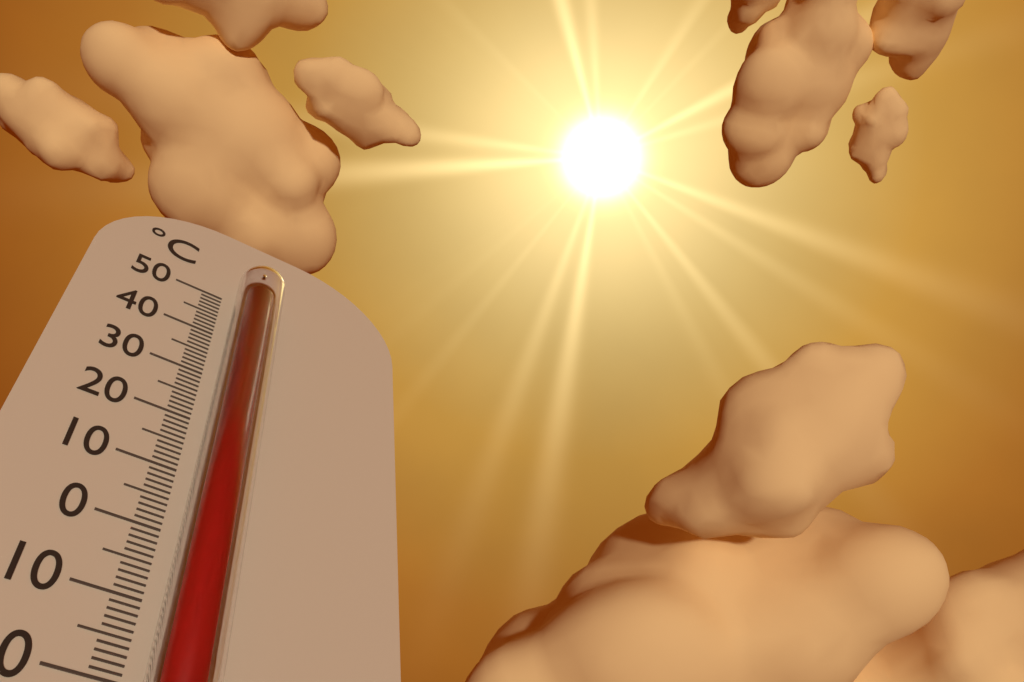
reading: 48 °C
